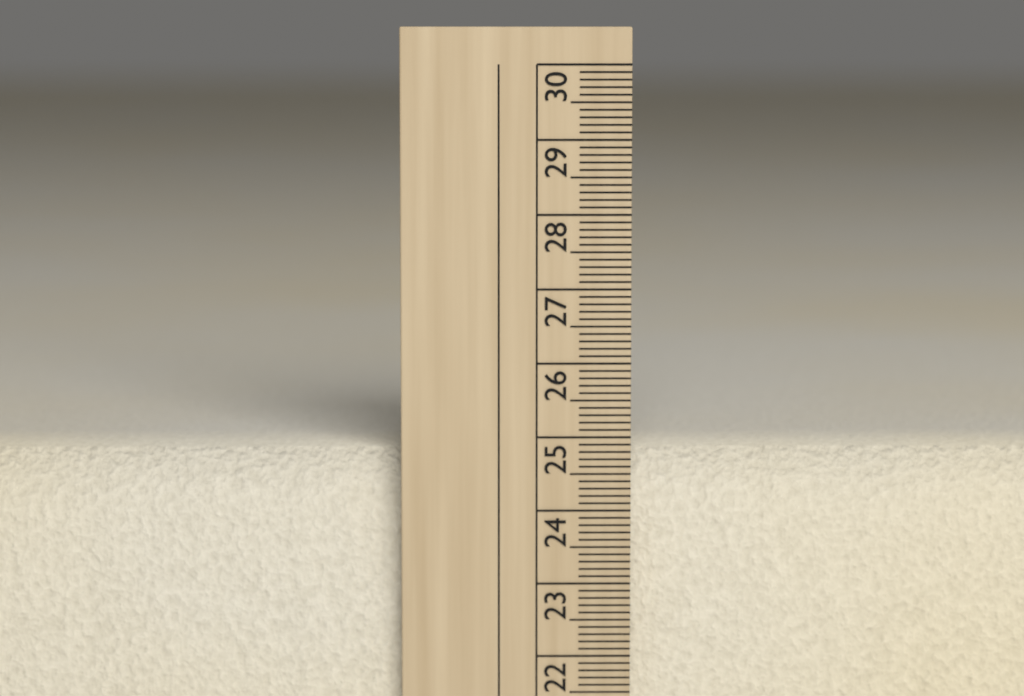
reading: 24.8 cm
